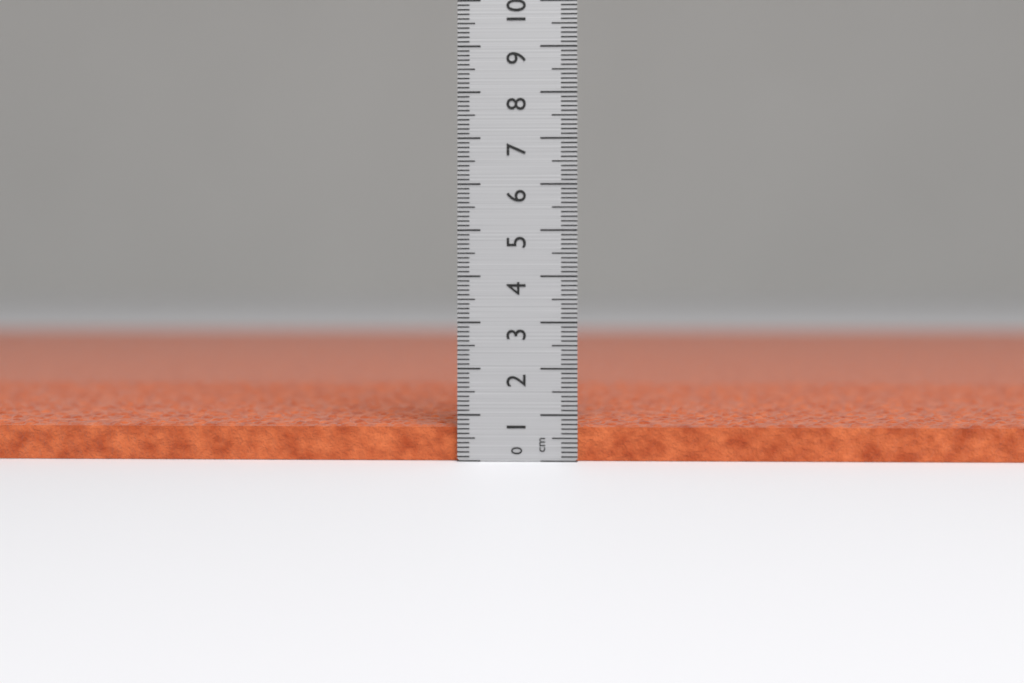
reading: 0.8 cm
